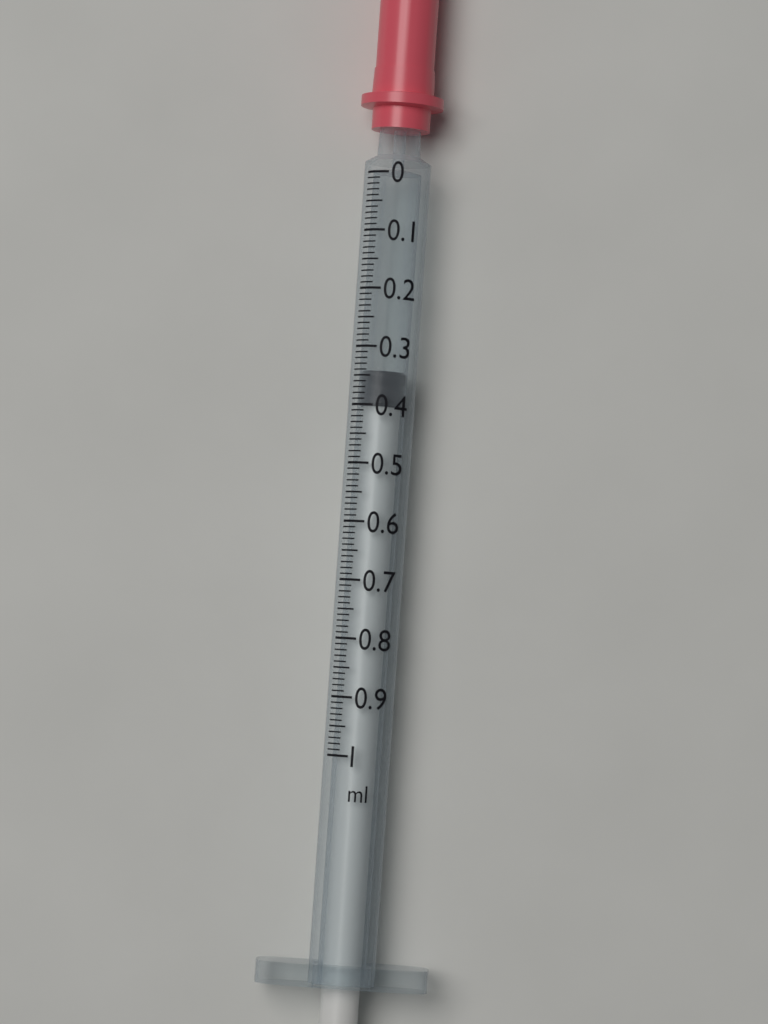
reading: 0.34 ml
